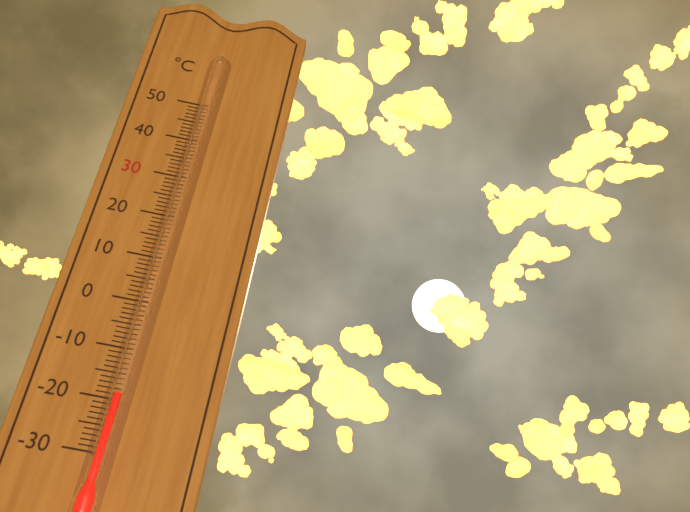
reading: -19 °C
